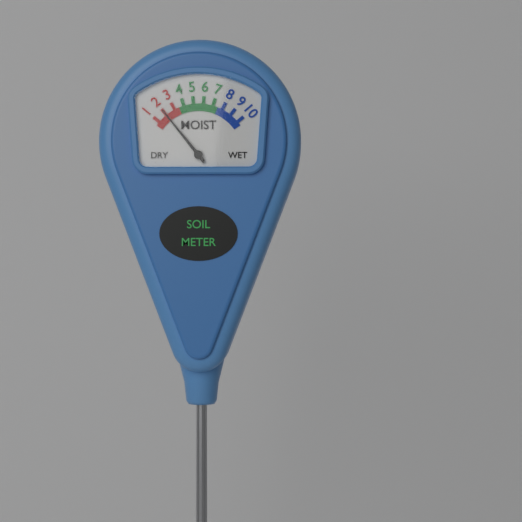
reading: 2 (no unit)
